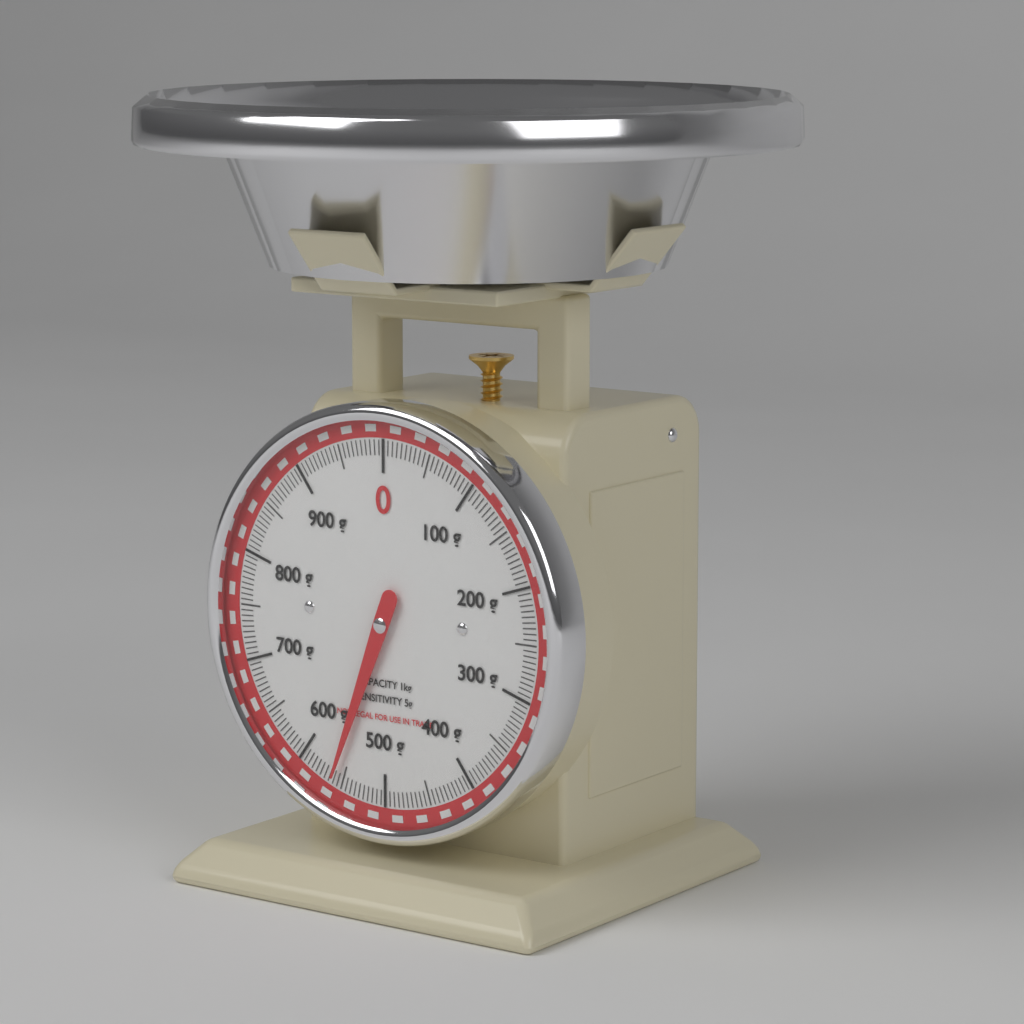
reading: 560 g
